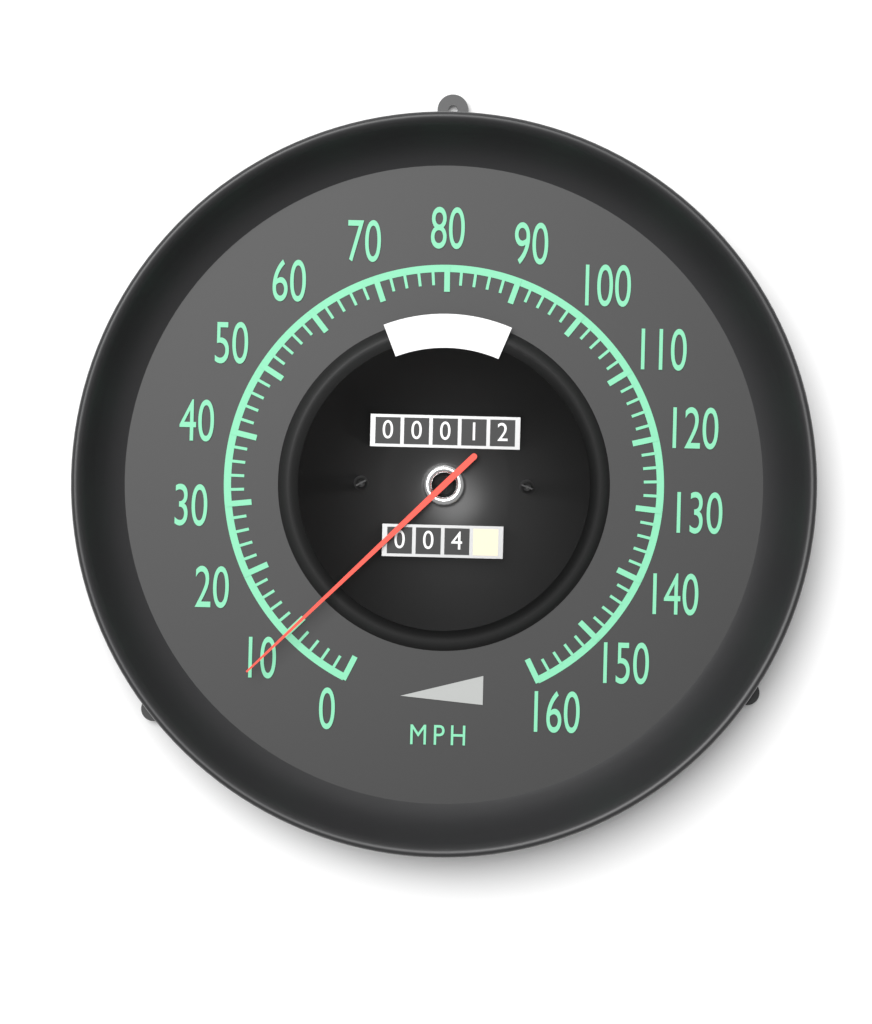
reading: 10 mph
